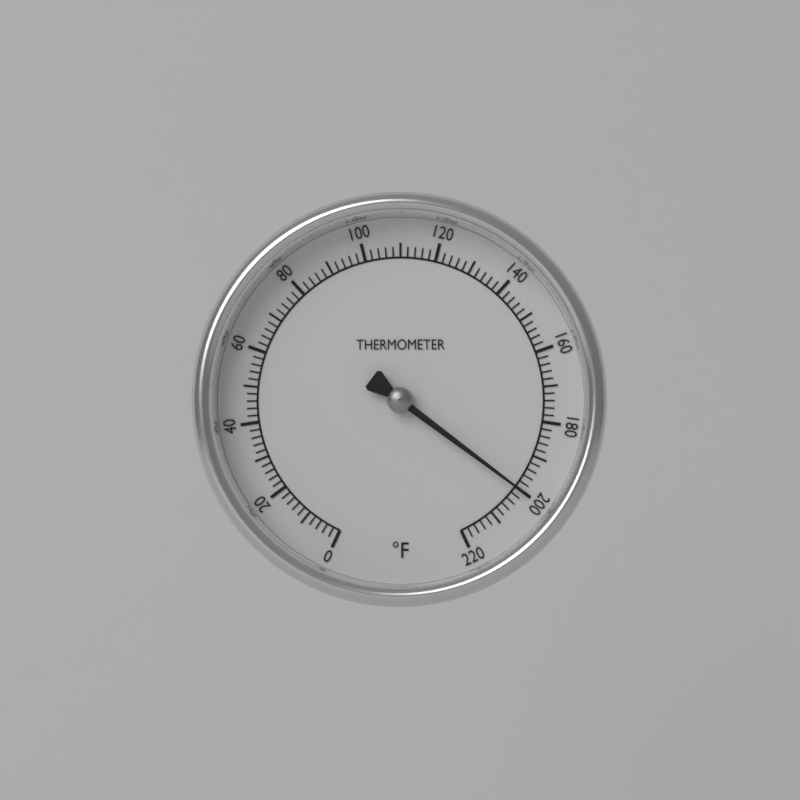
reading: 200 °F
